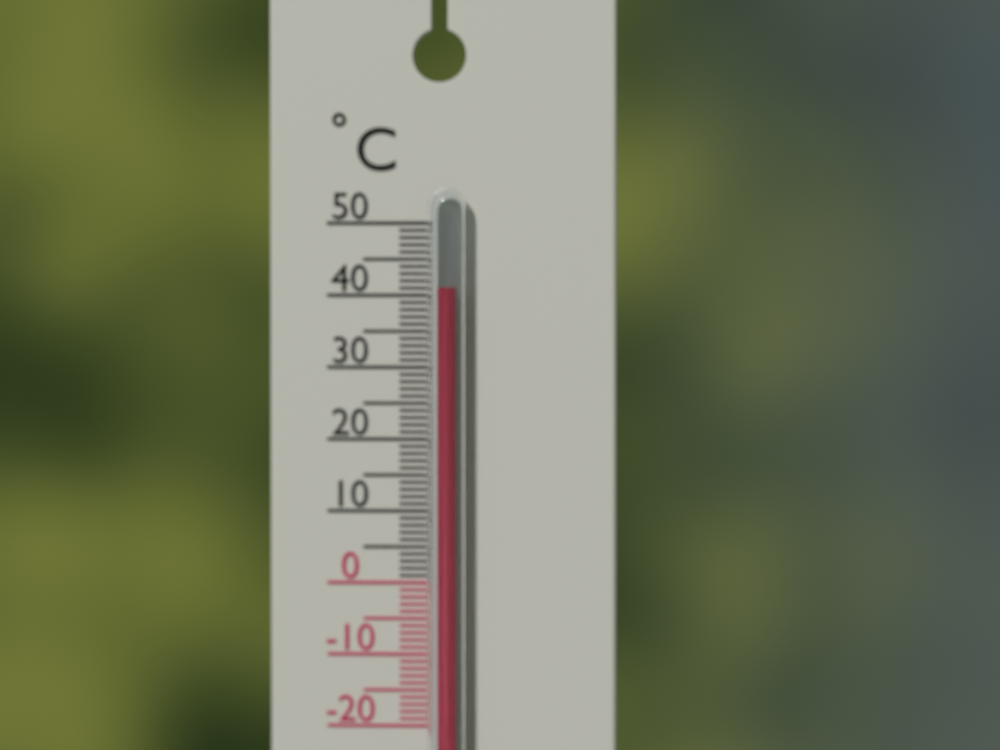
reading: 41 °C
